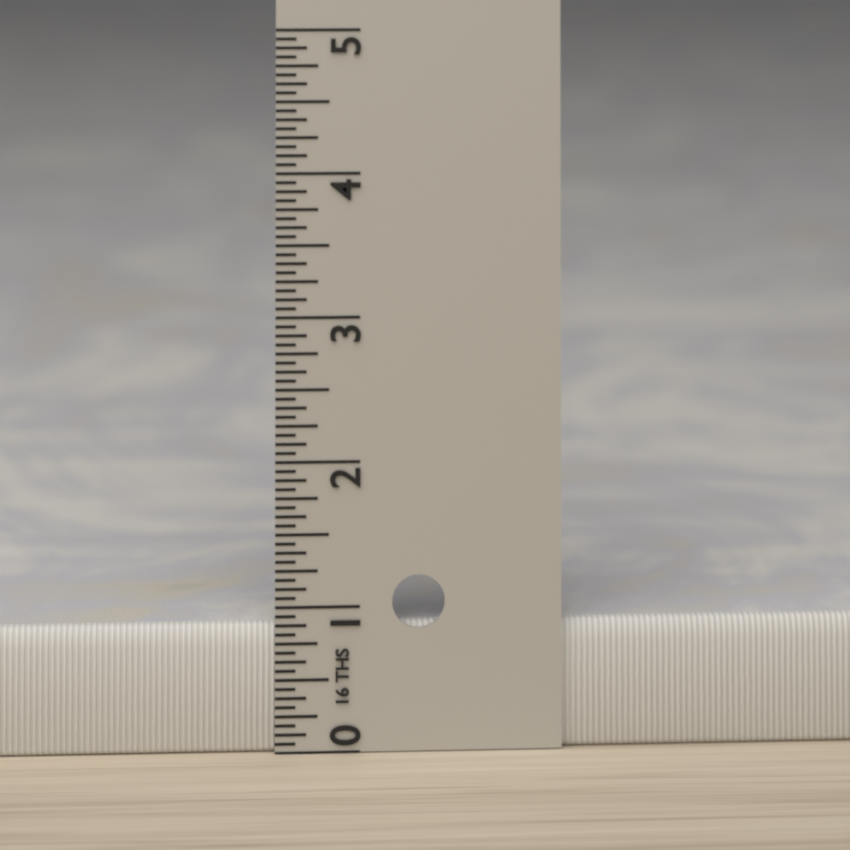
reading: 0.8750 in
